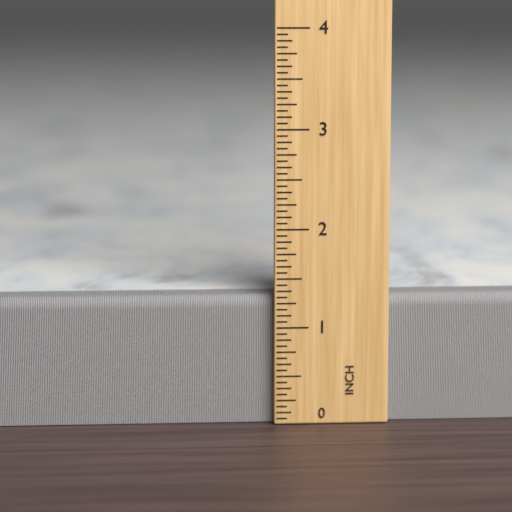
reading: 1.3125 in
